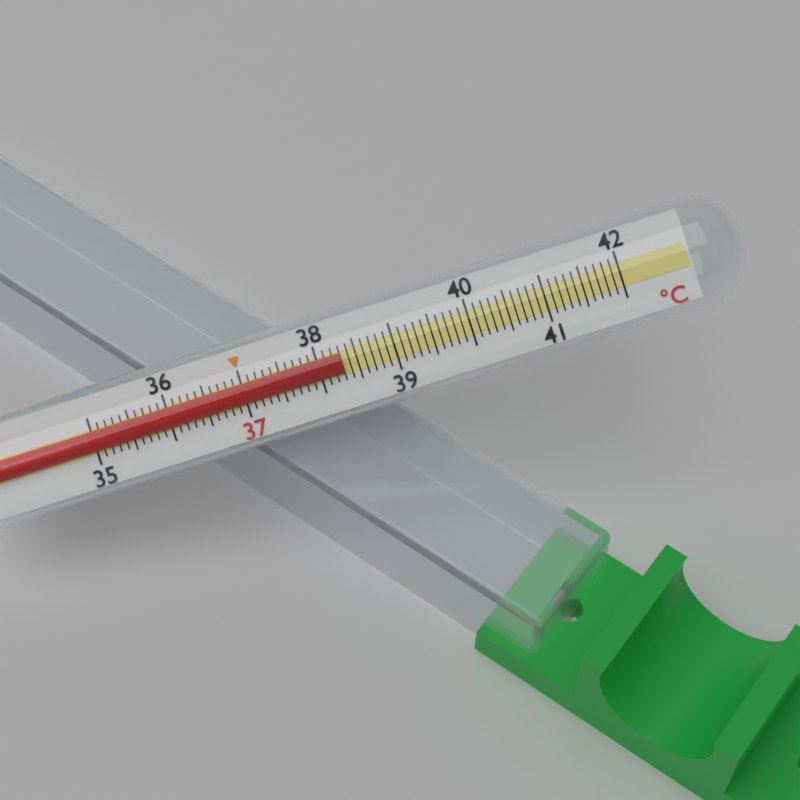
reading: 38.3 °C
